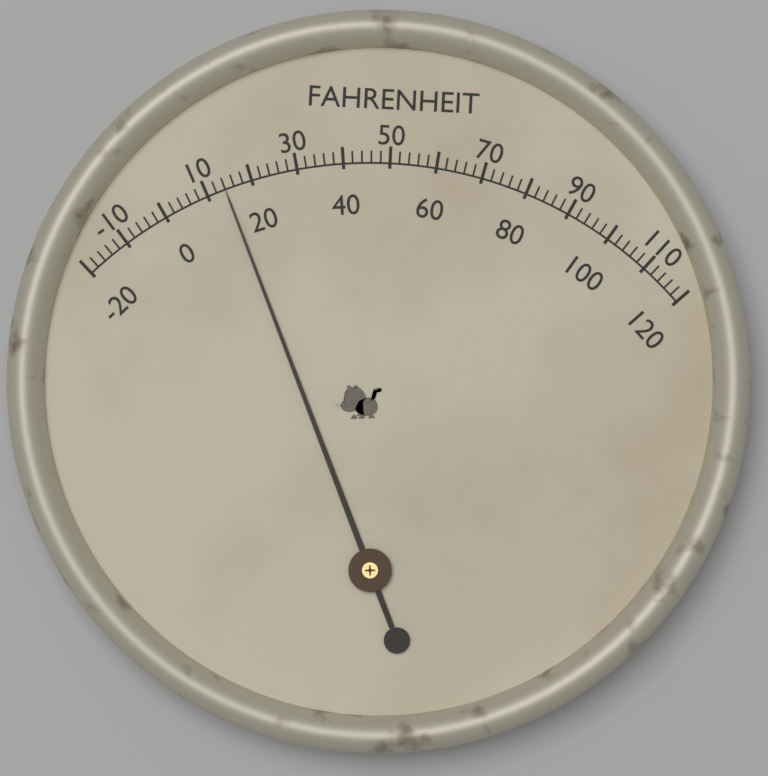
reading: 14 °F
